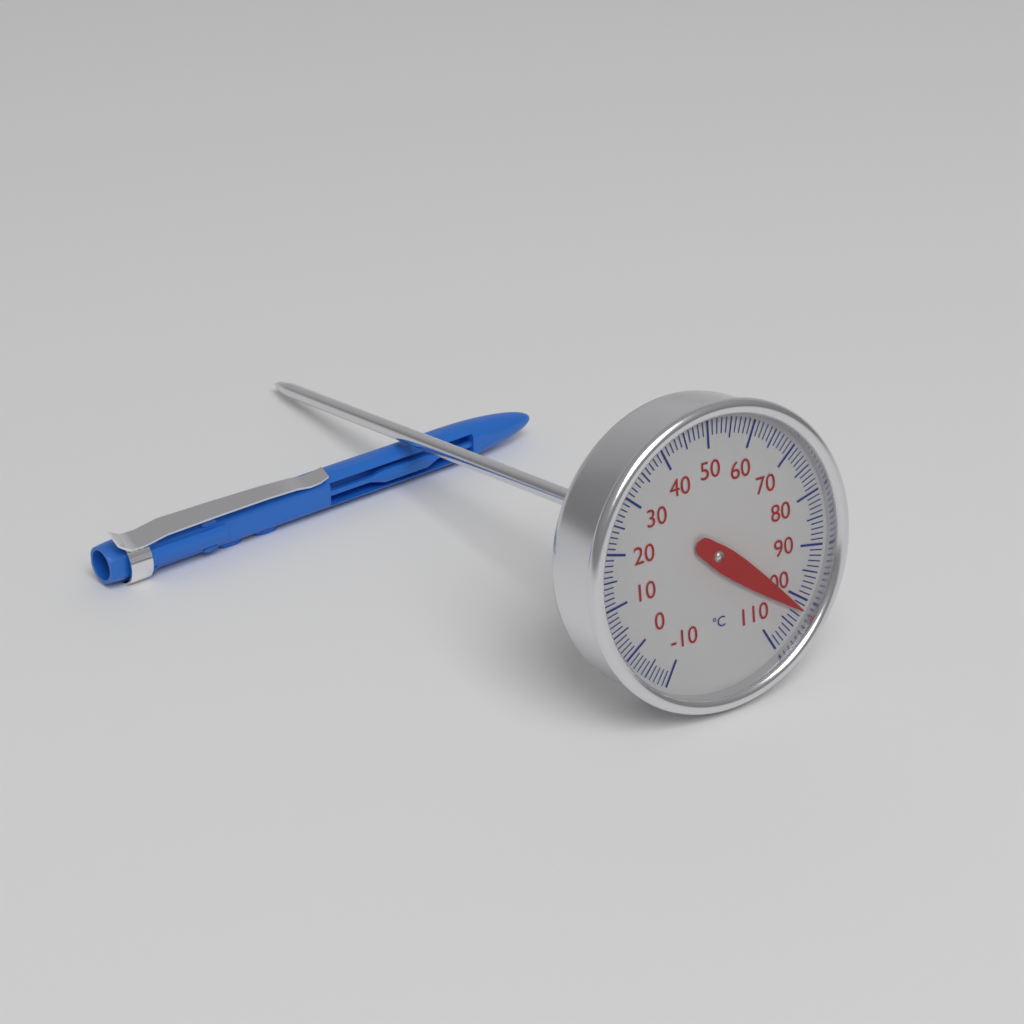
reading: 102 °C
